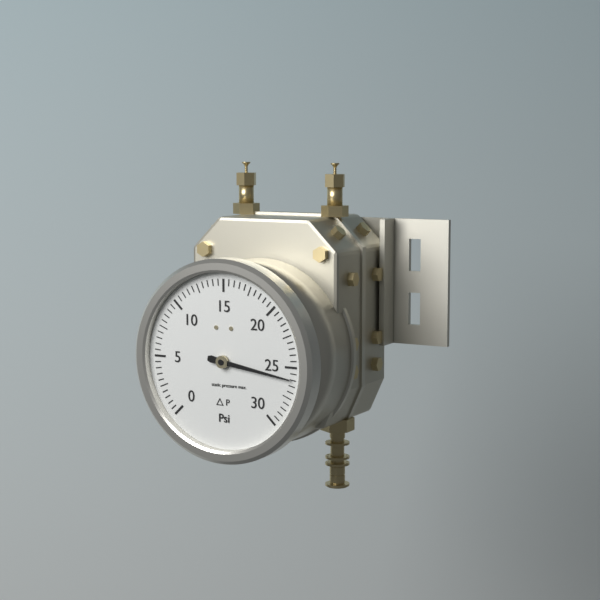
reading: 26.0 psi
